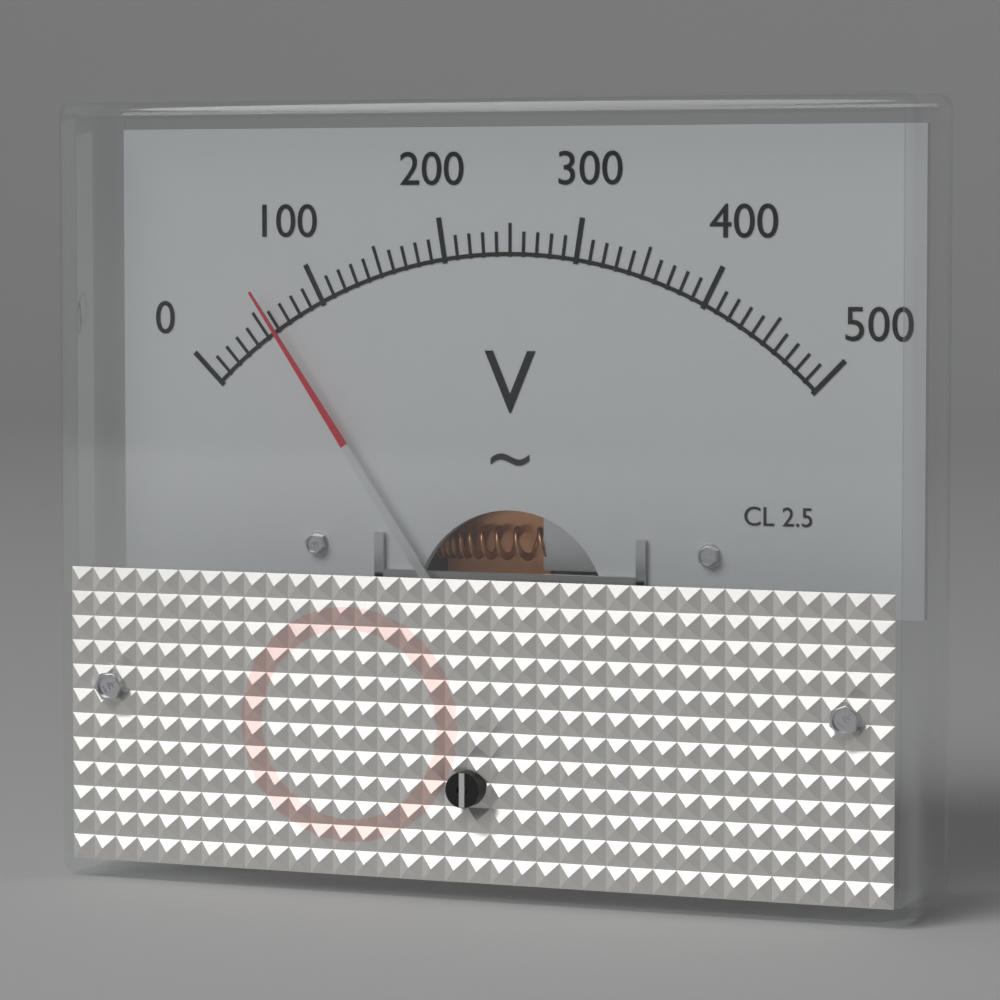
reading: 60 V
